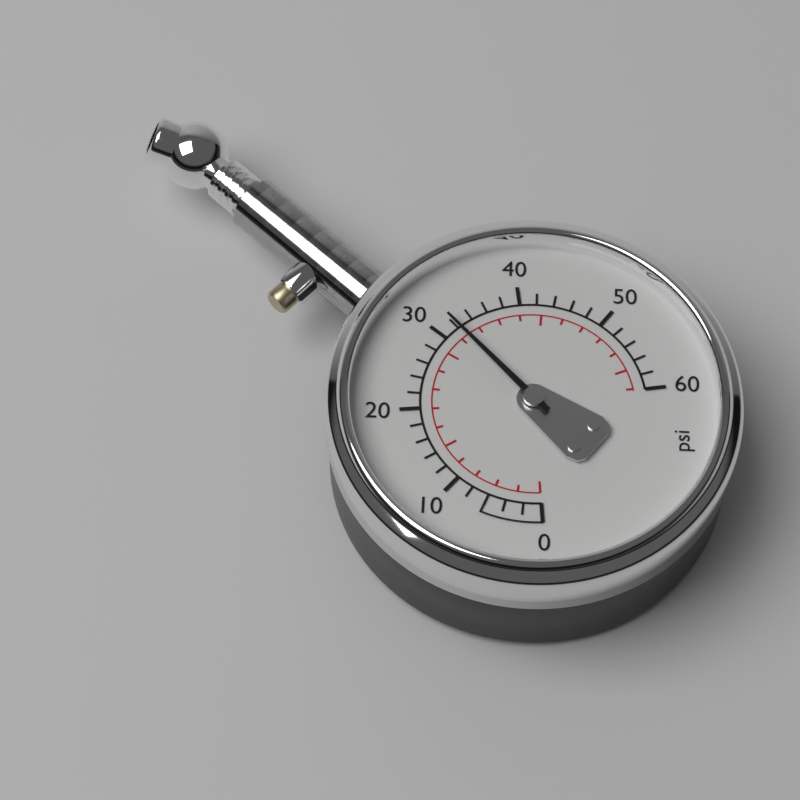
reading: 32 psi
